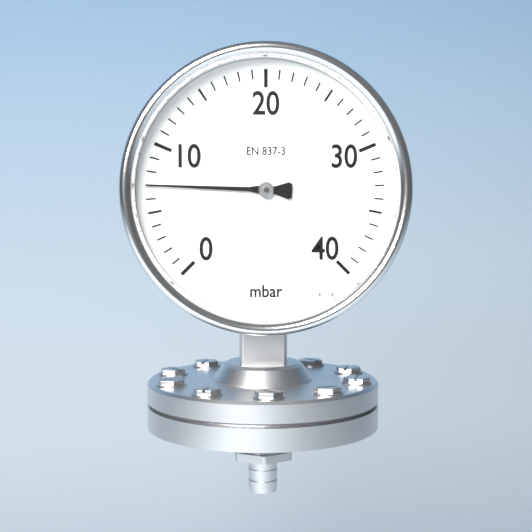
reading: 7 mbar
